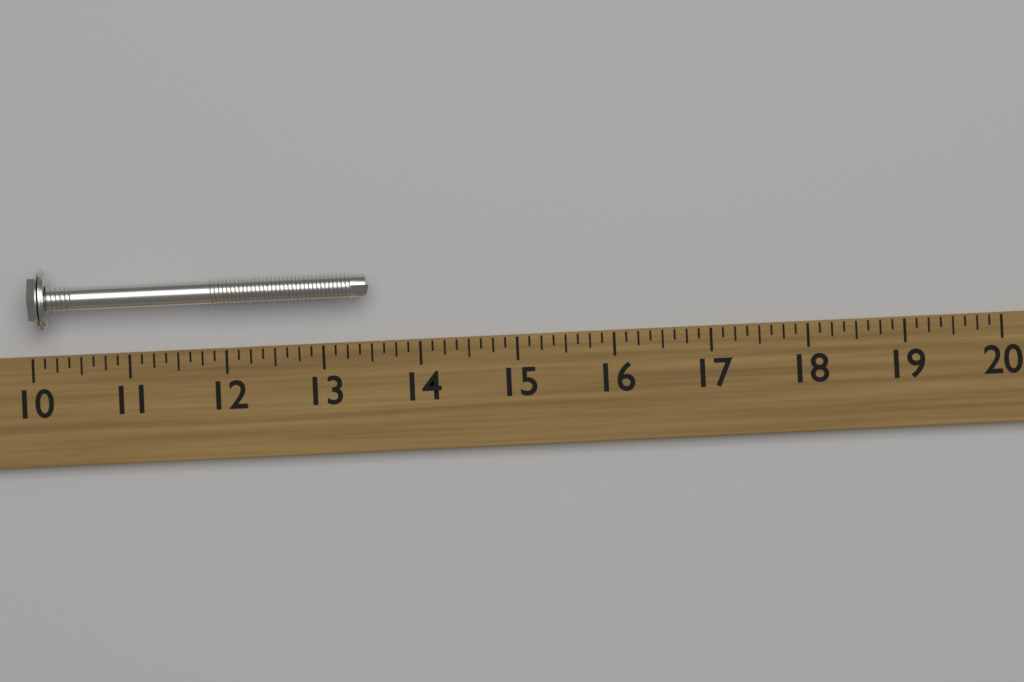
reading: 13.500 (no unit)
